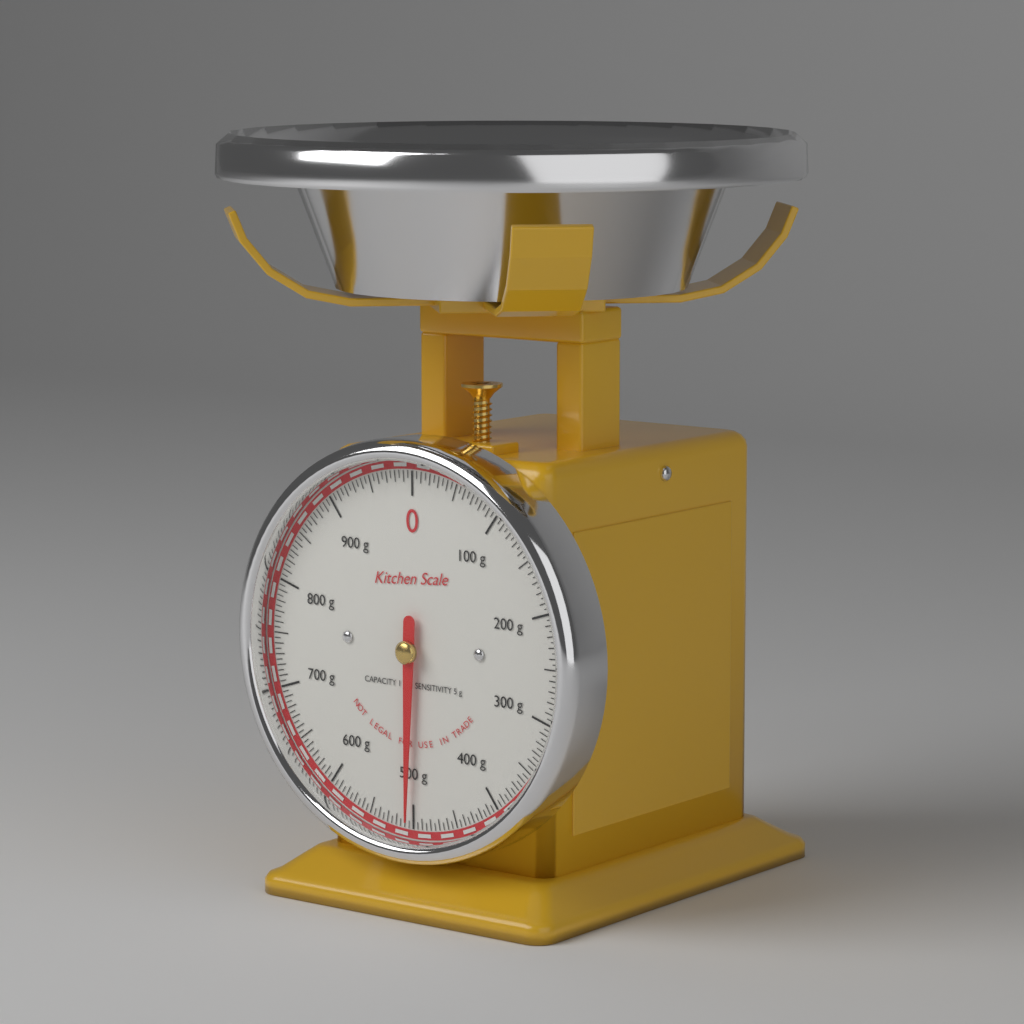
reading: 505 g
